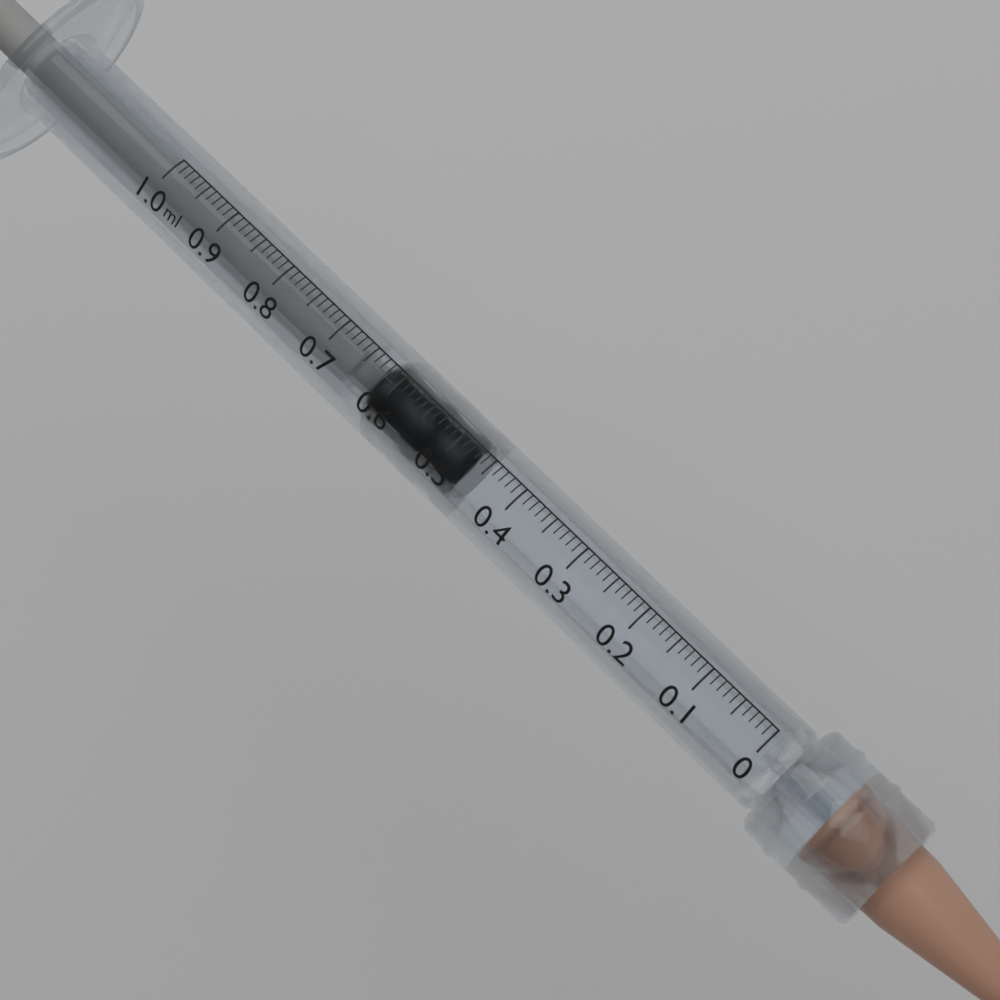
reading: 0.47 ml
